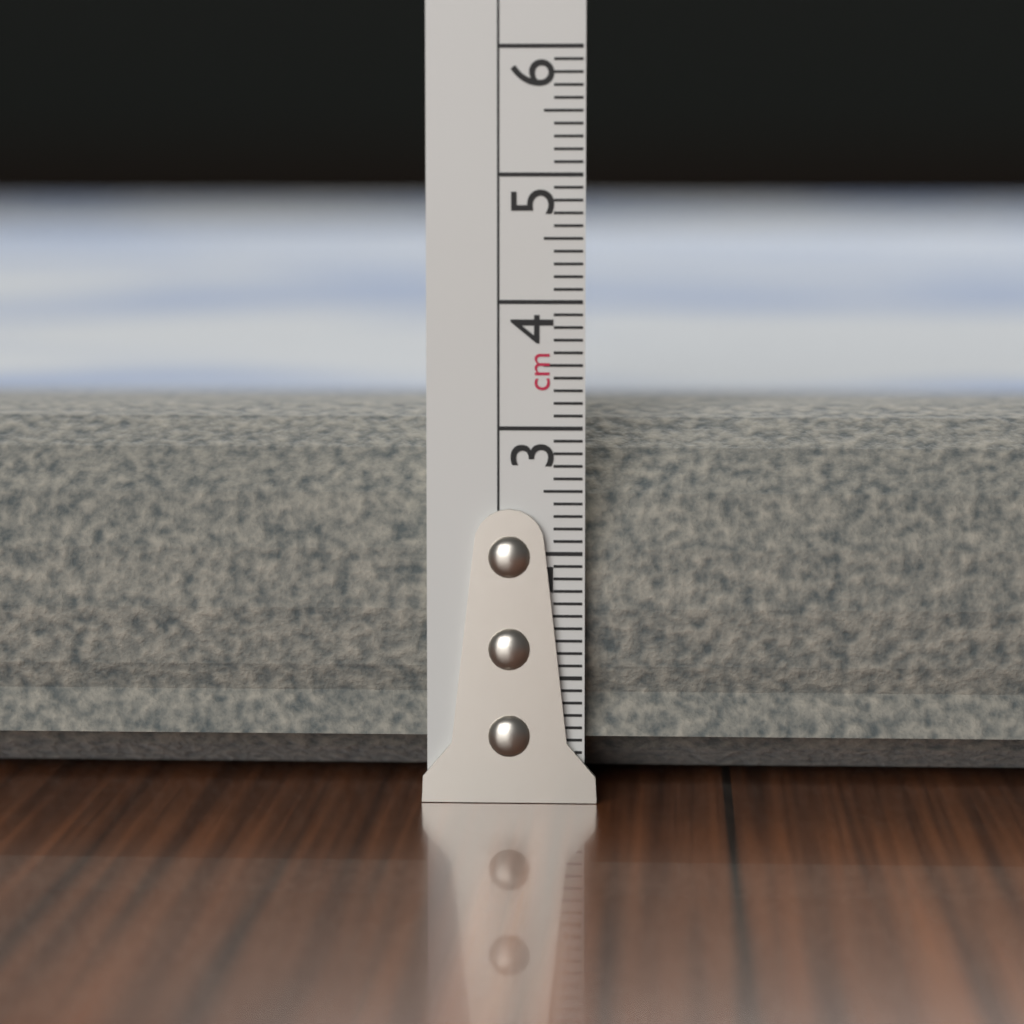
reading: 3.2 cm
